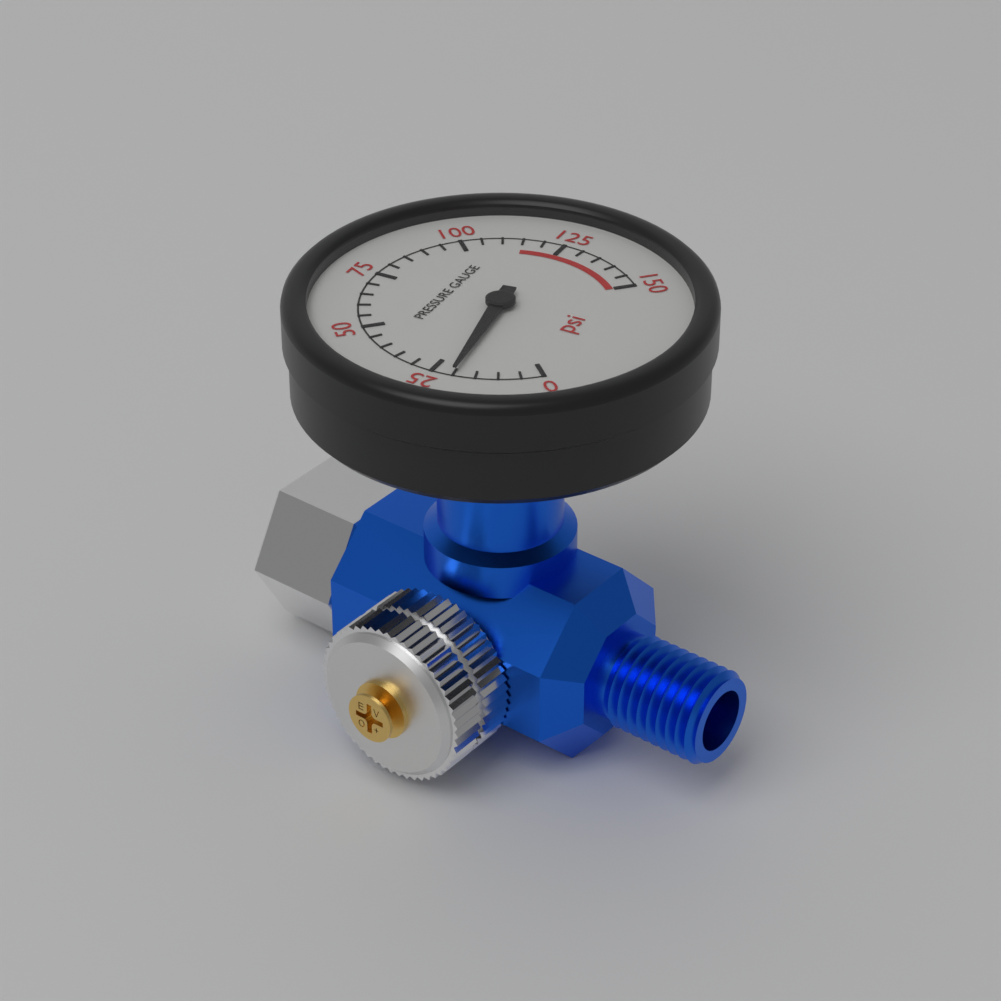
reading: 20 psi
